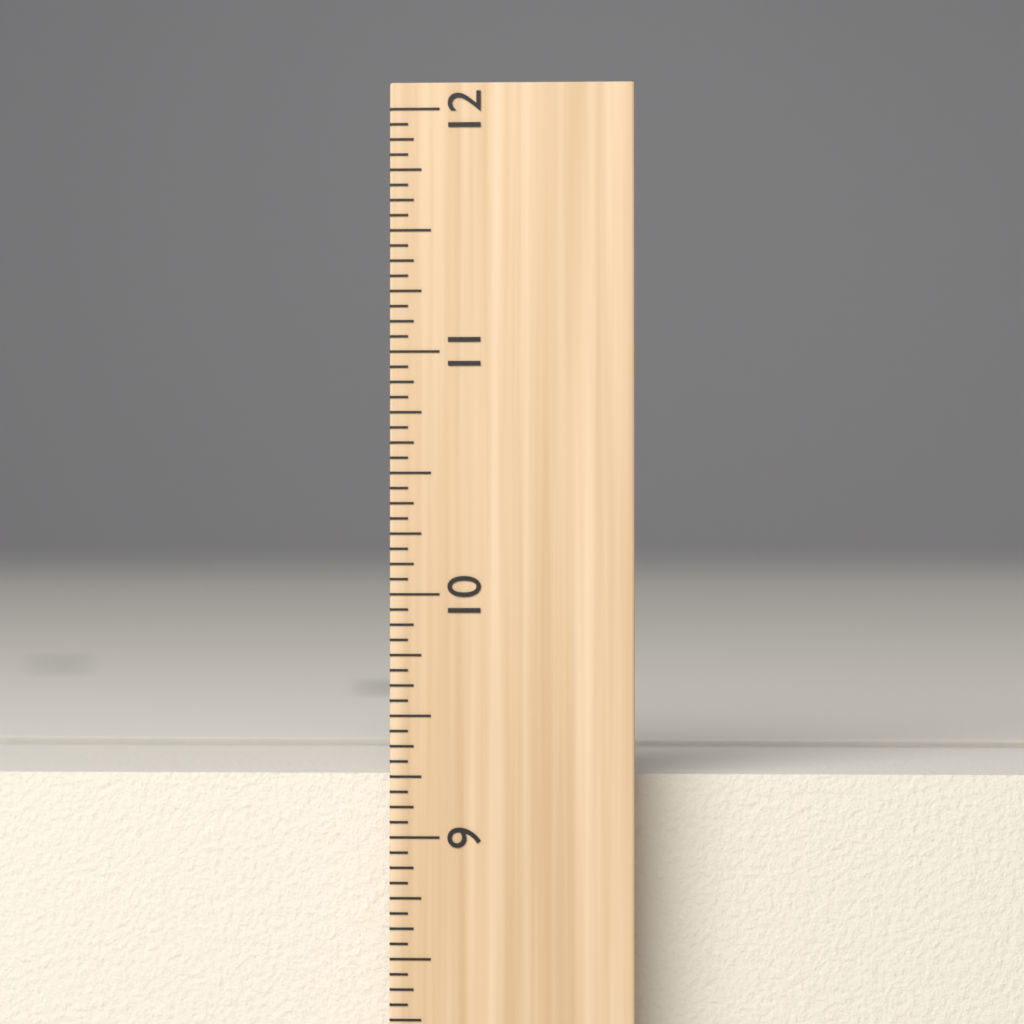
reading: 9.2500 inch
